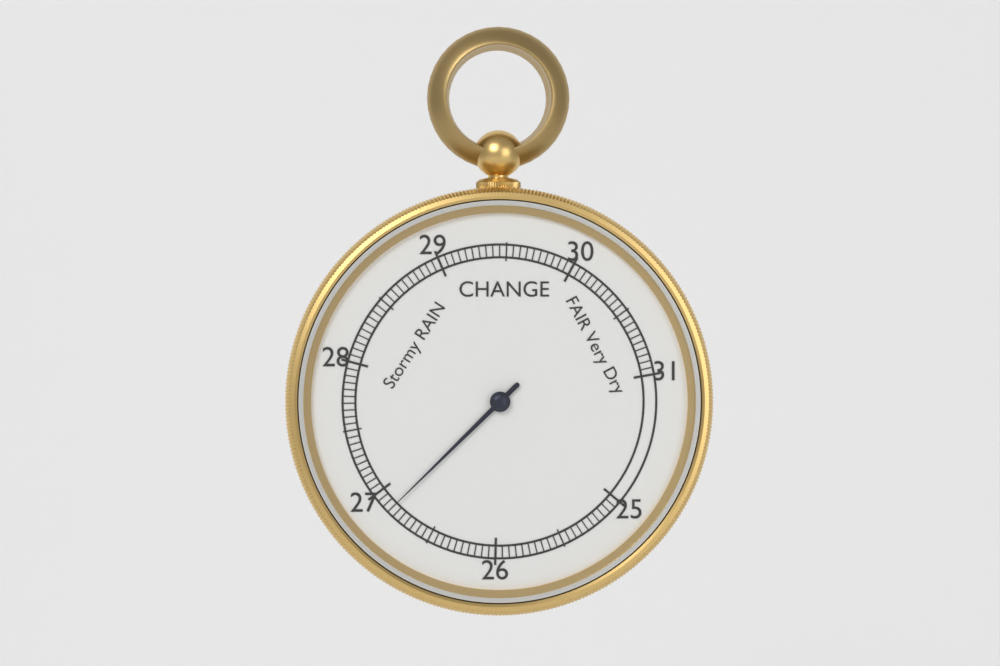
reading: 26.85 inHg
